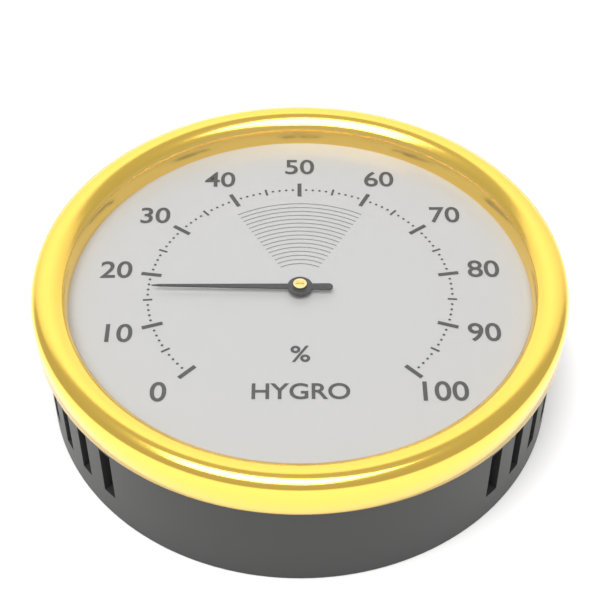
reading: 17 %
